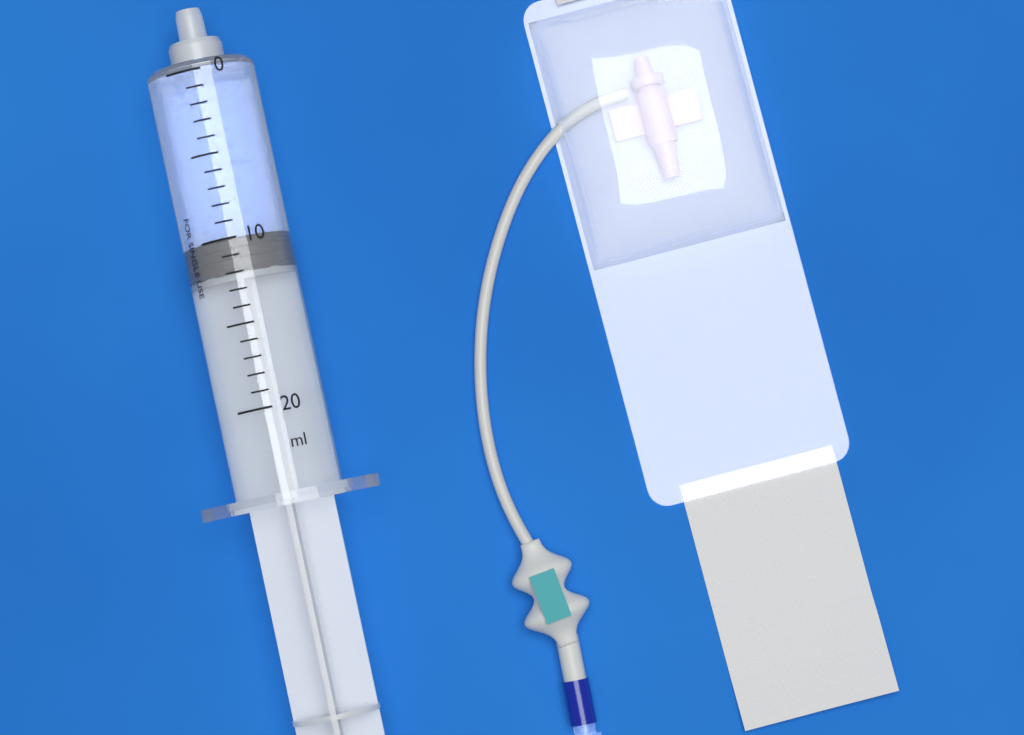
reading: 10 ml
